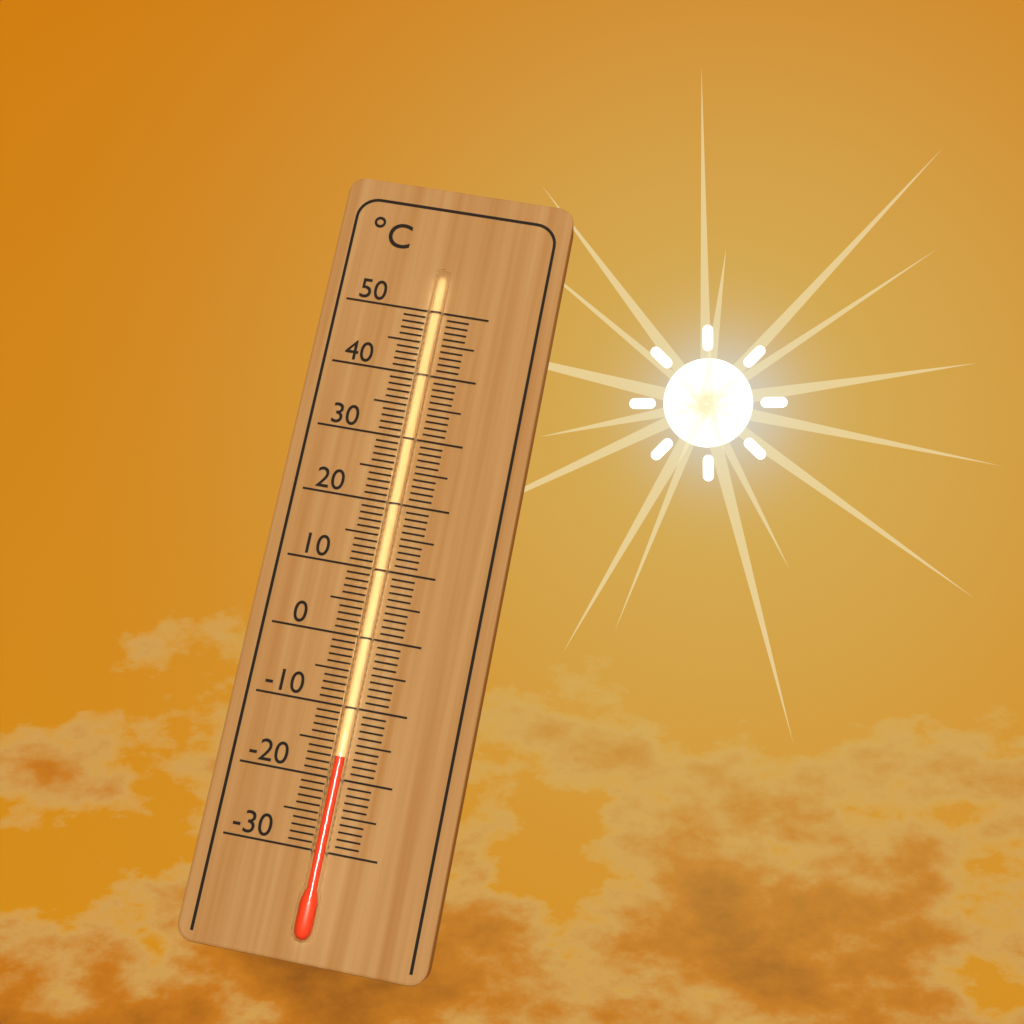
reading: -17 °C
